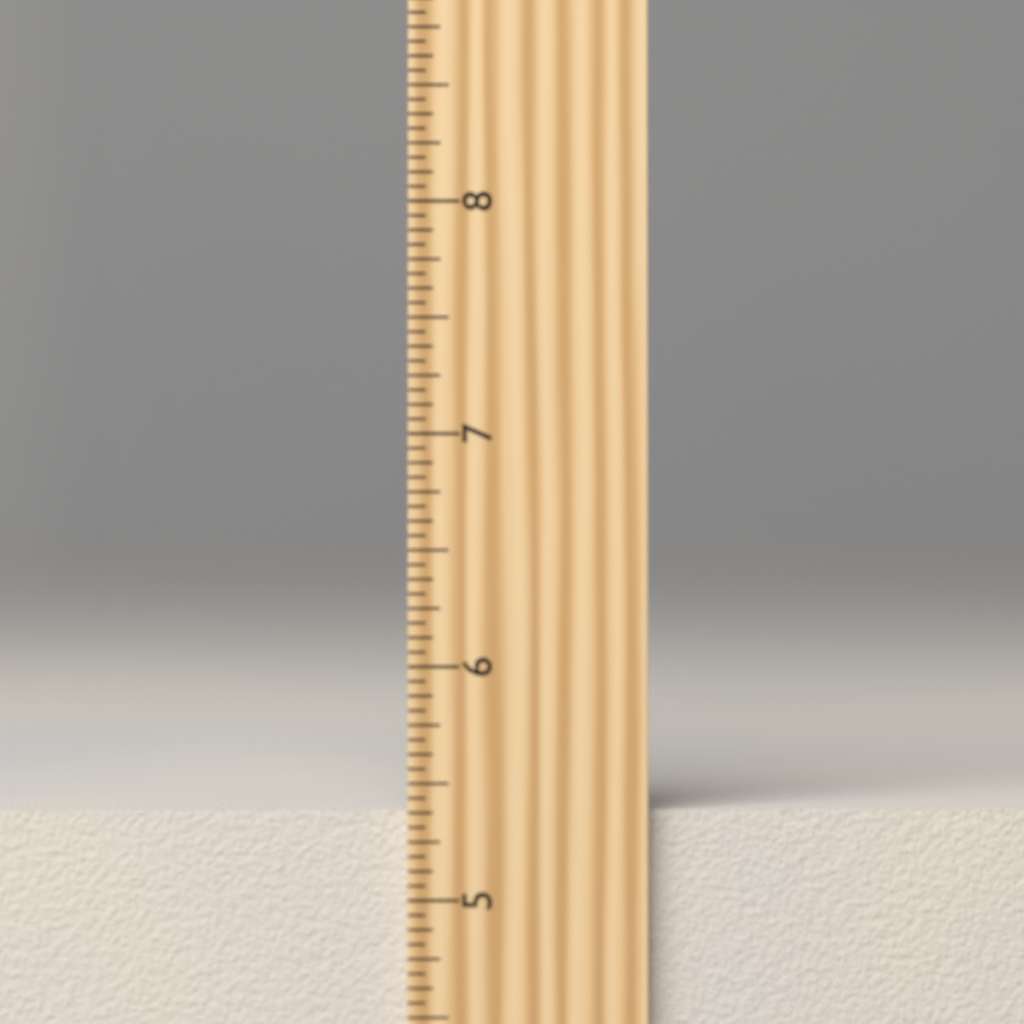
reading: 5.3750 inch
